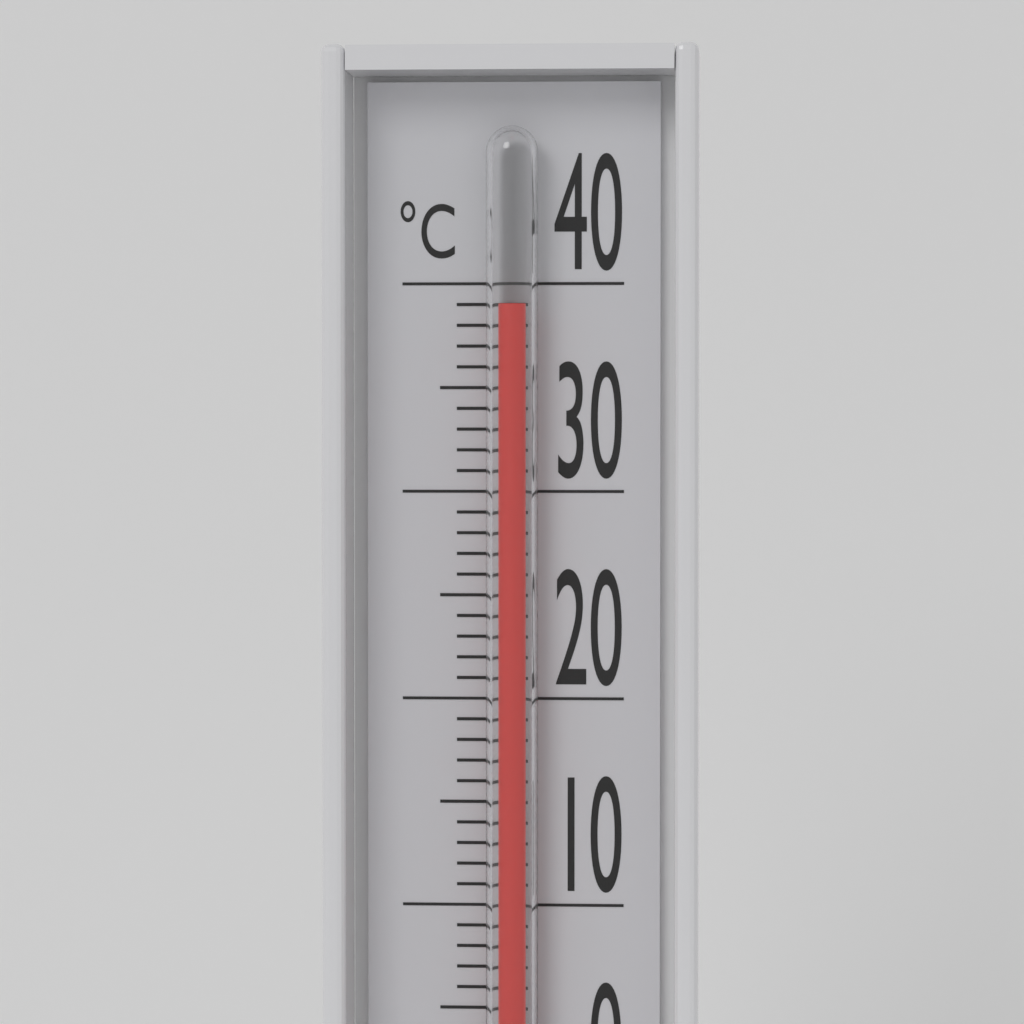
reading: 39 °C
